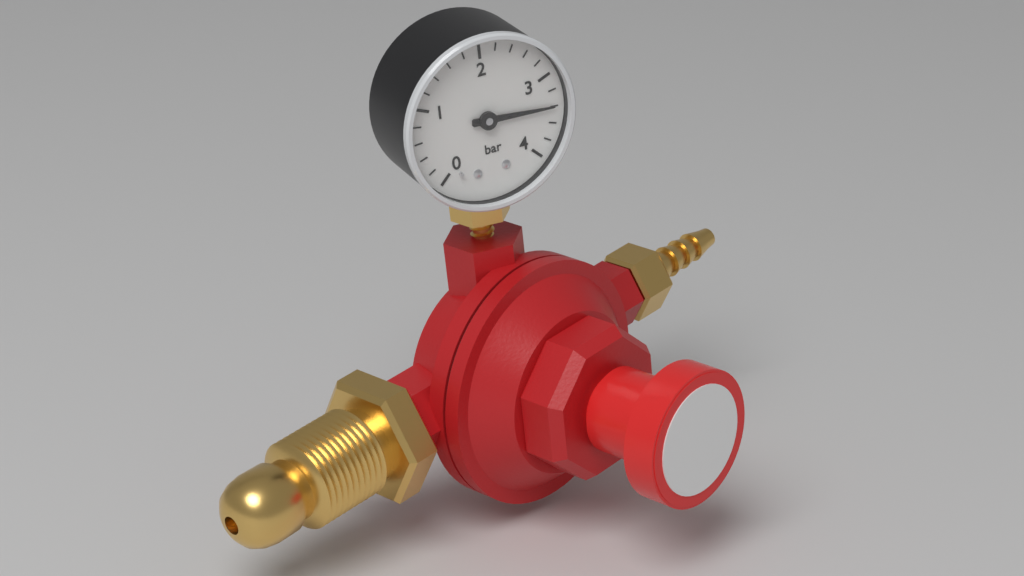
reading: 3.4 bar
